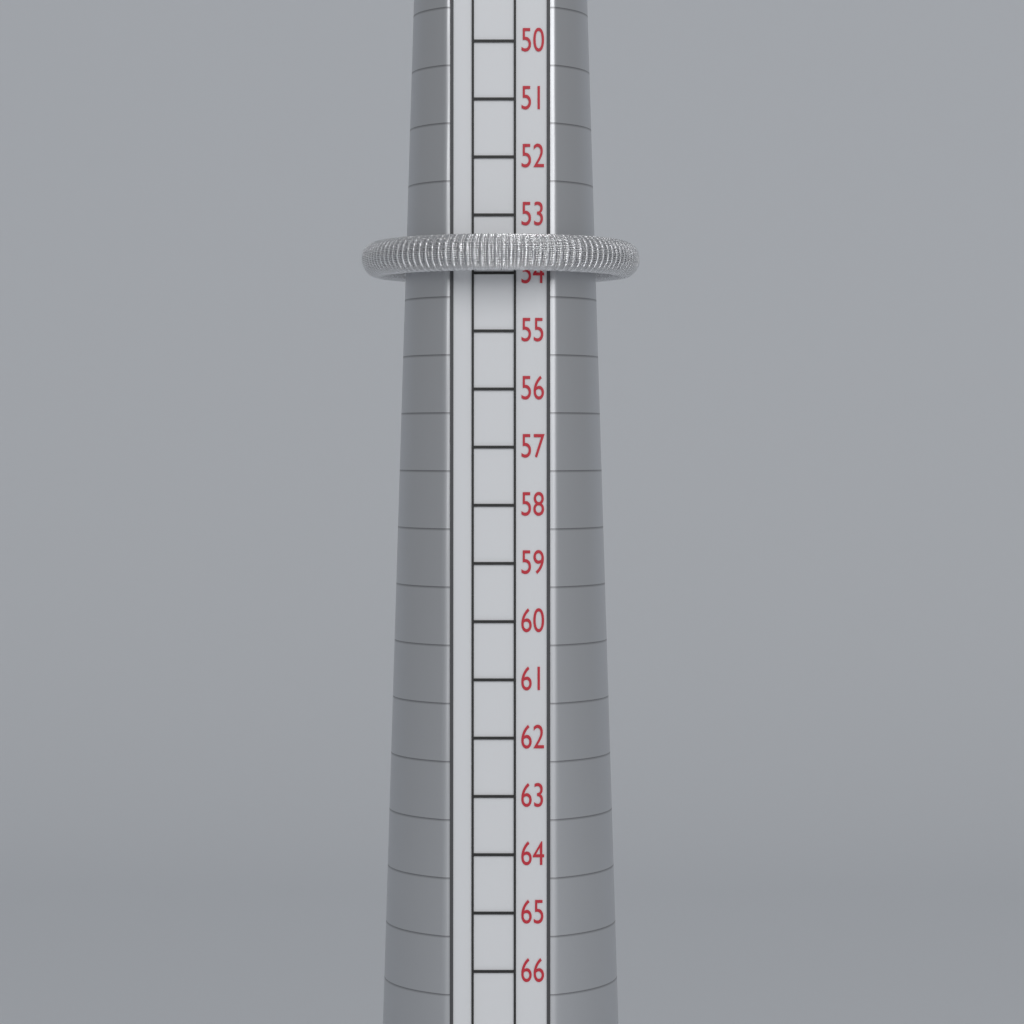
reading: 54 mm
